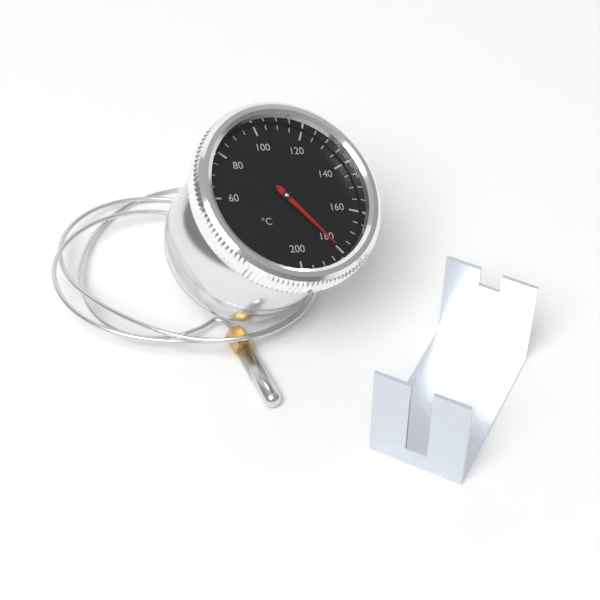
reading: 180 °C
